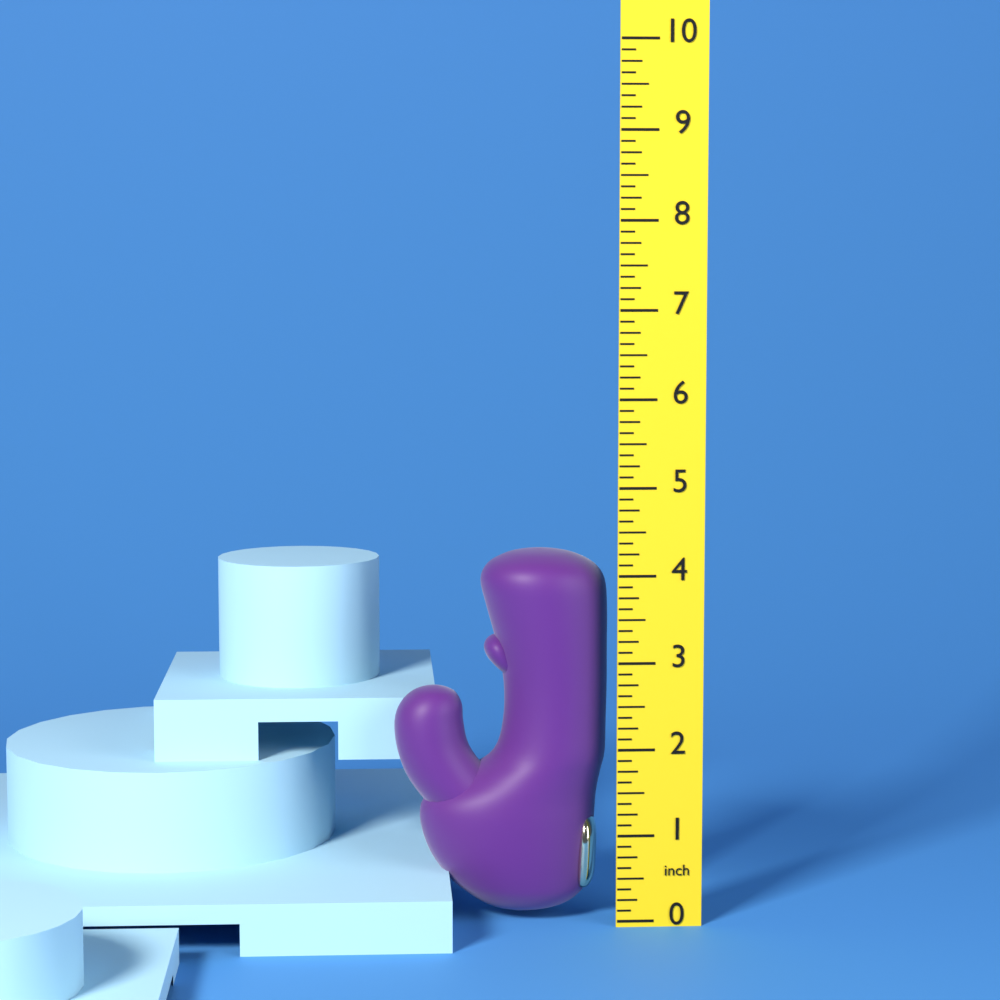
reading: 4.250 inch
